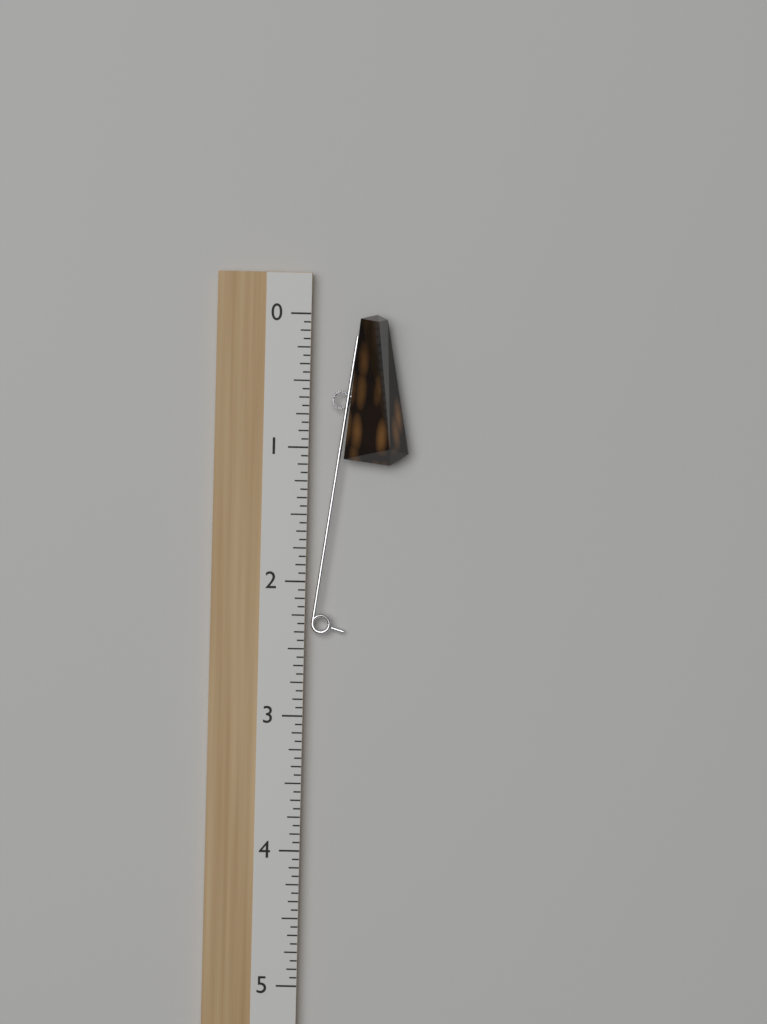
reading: 1.1250 (no unit)
